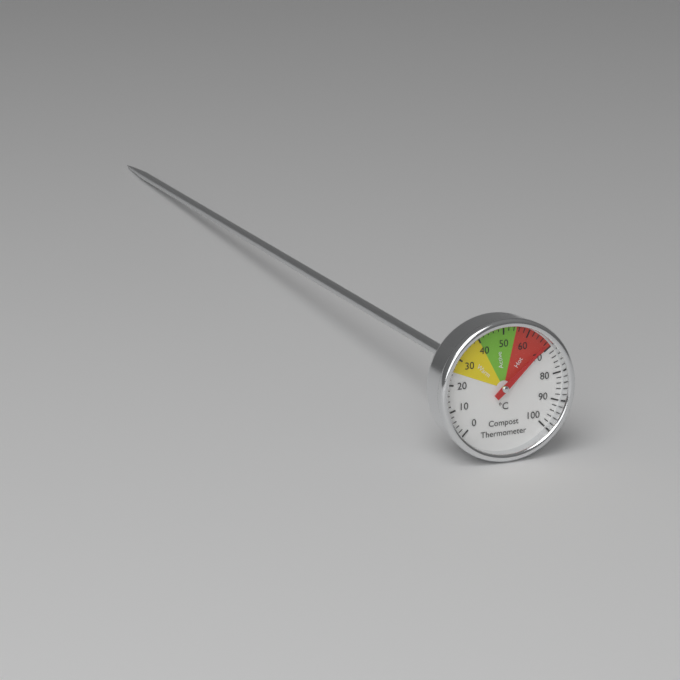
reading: 68 °C
